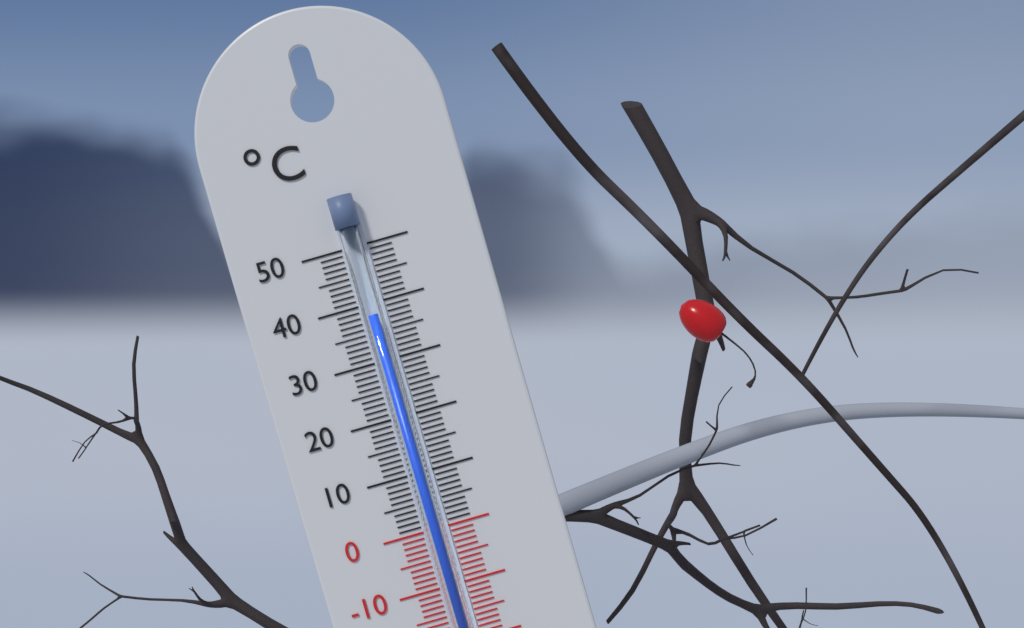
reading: 38 °C
